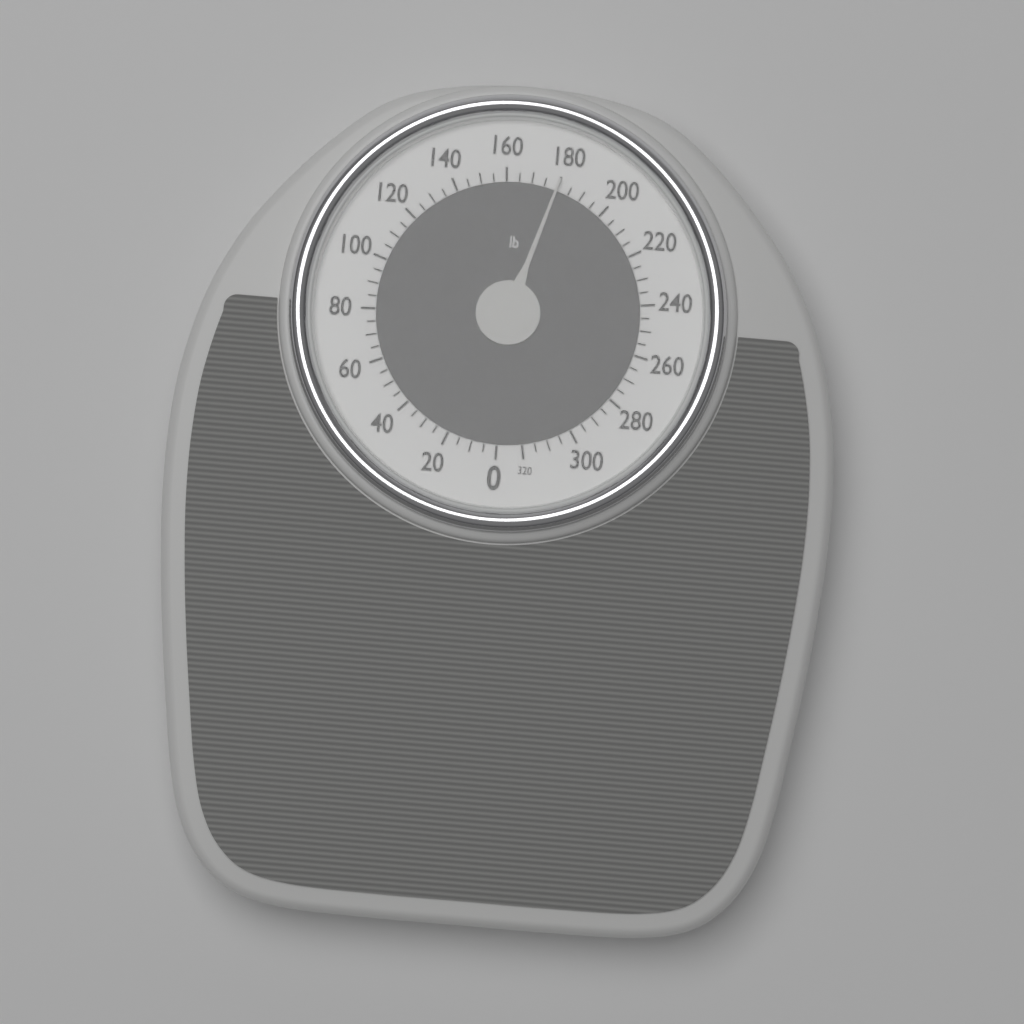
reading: 180 lb
